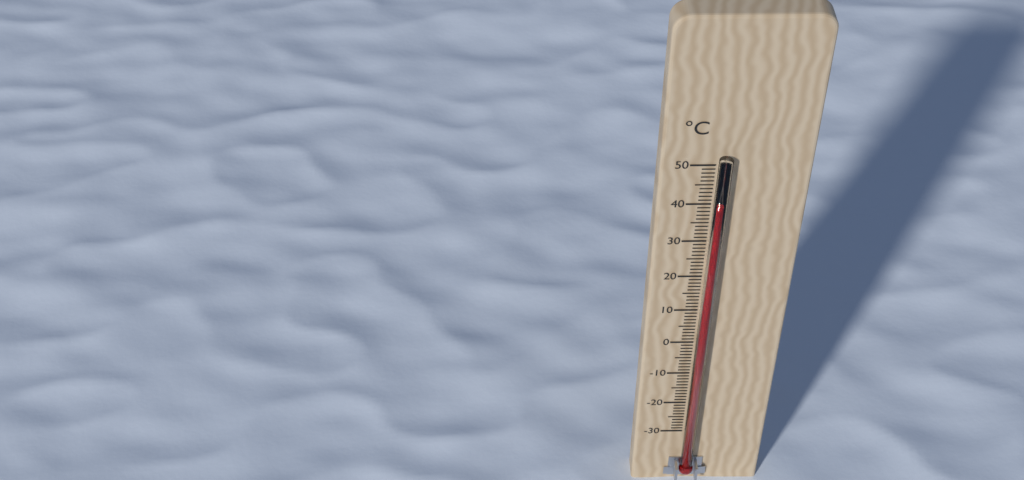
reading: 41 °C
